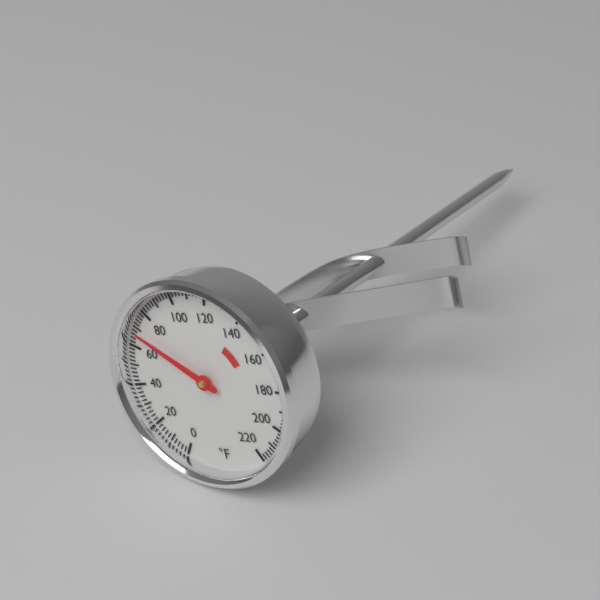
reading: 68 °F
